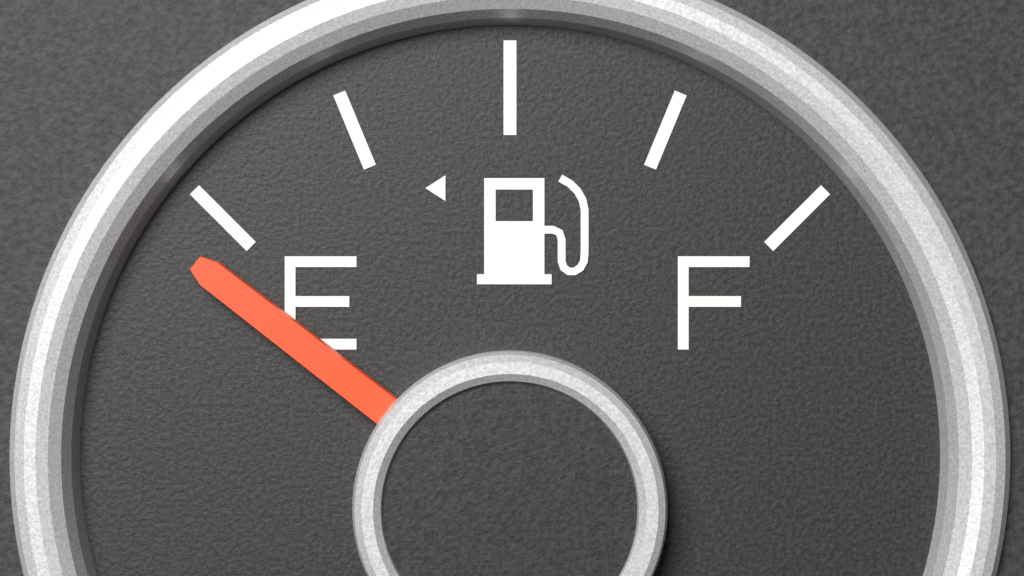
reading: -0.08 (no unit)
